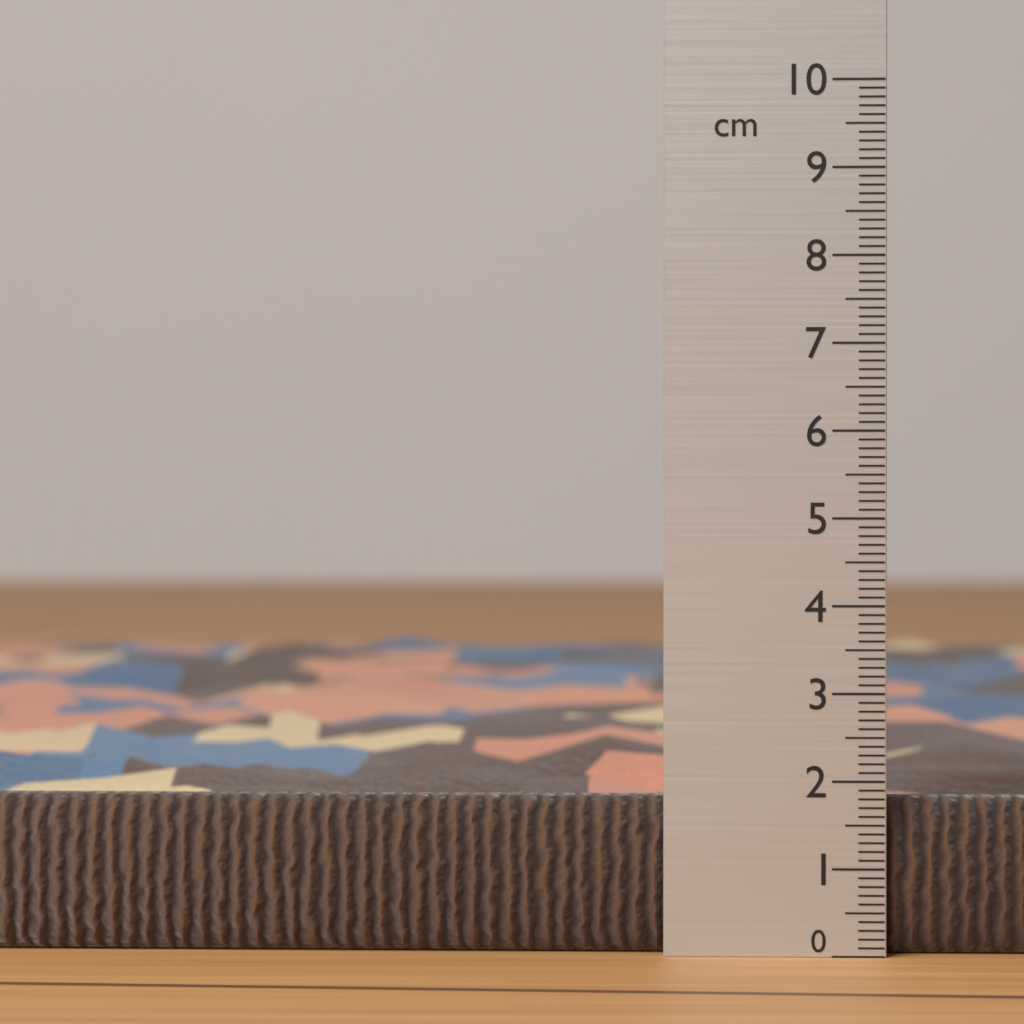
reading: 1.8 cm
